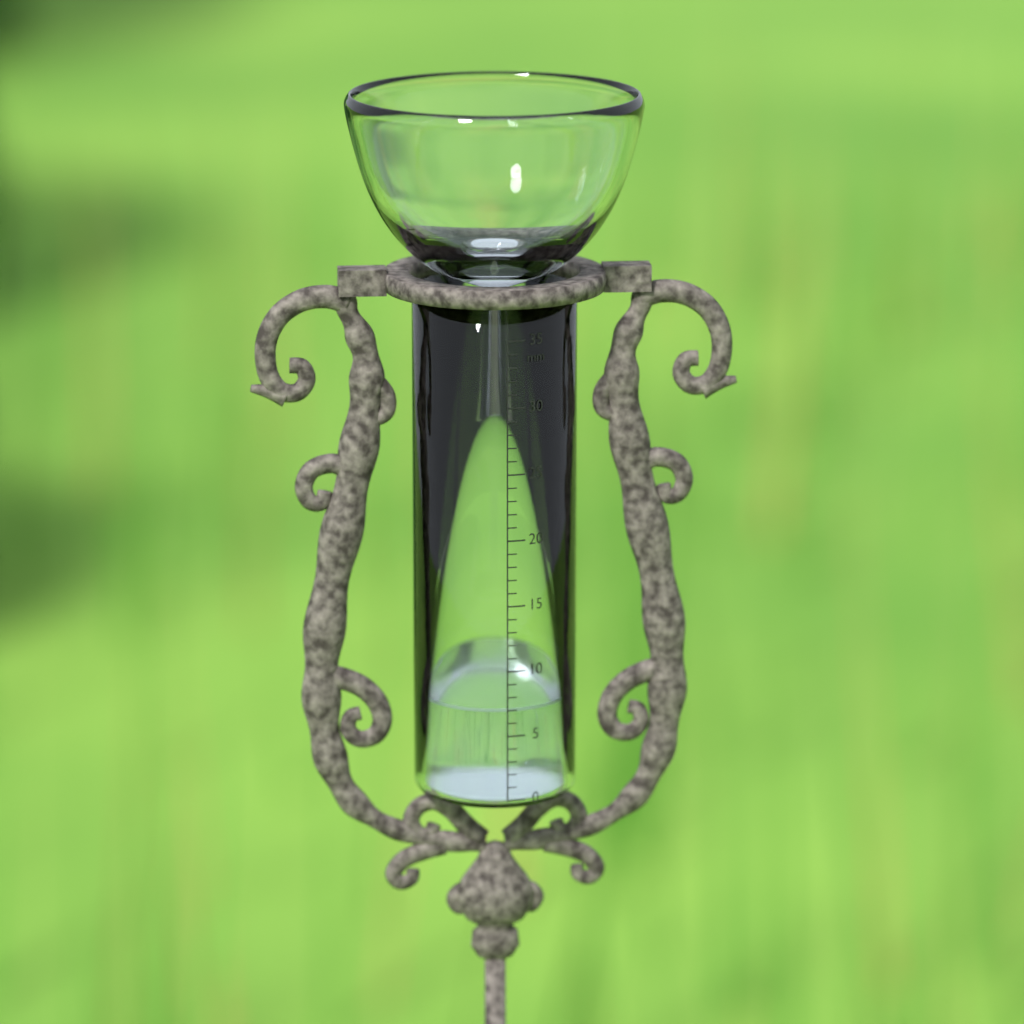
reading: 7 mm
